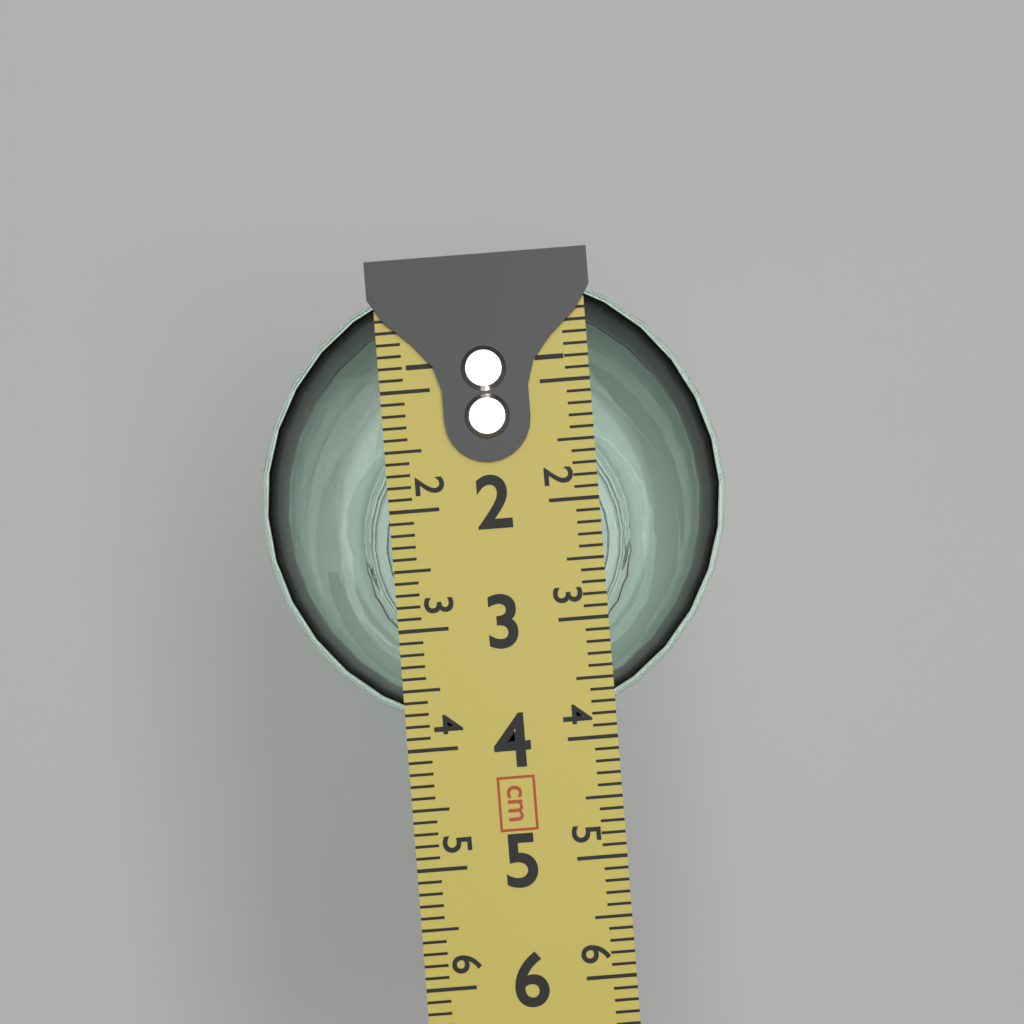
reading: 3.9 cm
